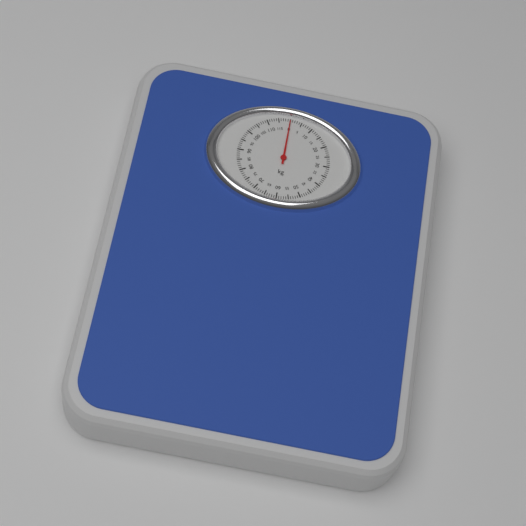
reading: 0 kg
